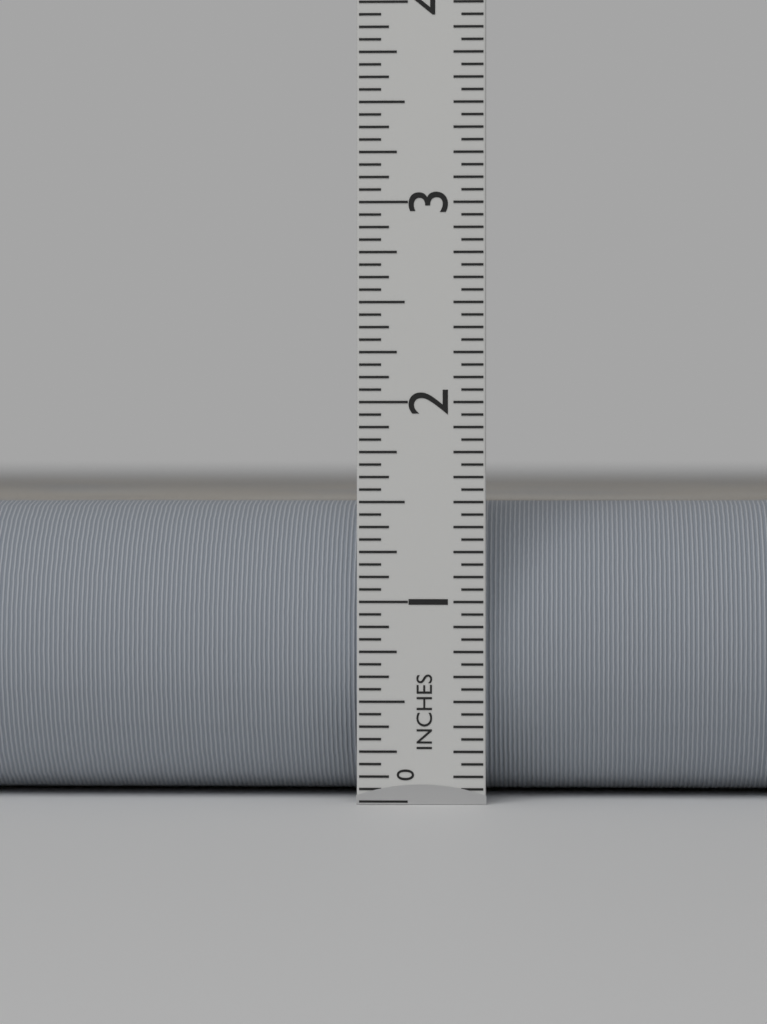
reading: 1.5000 in
